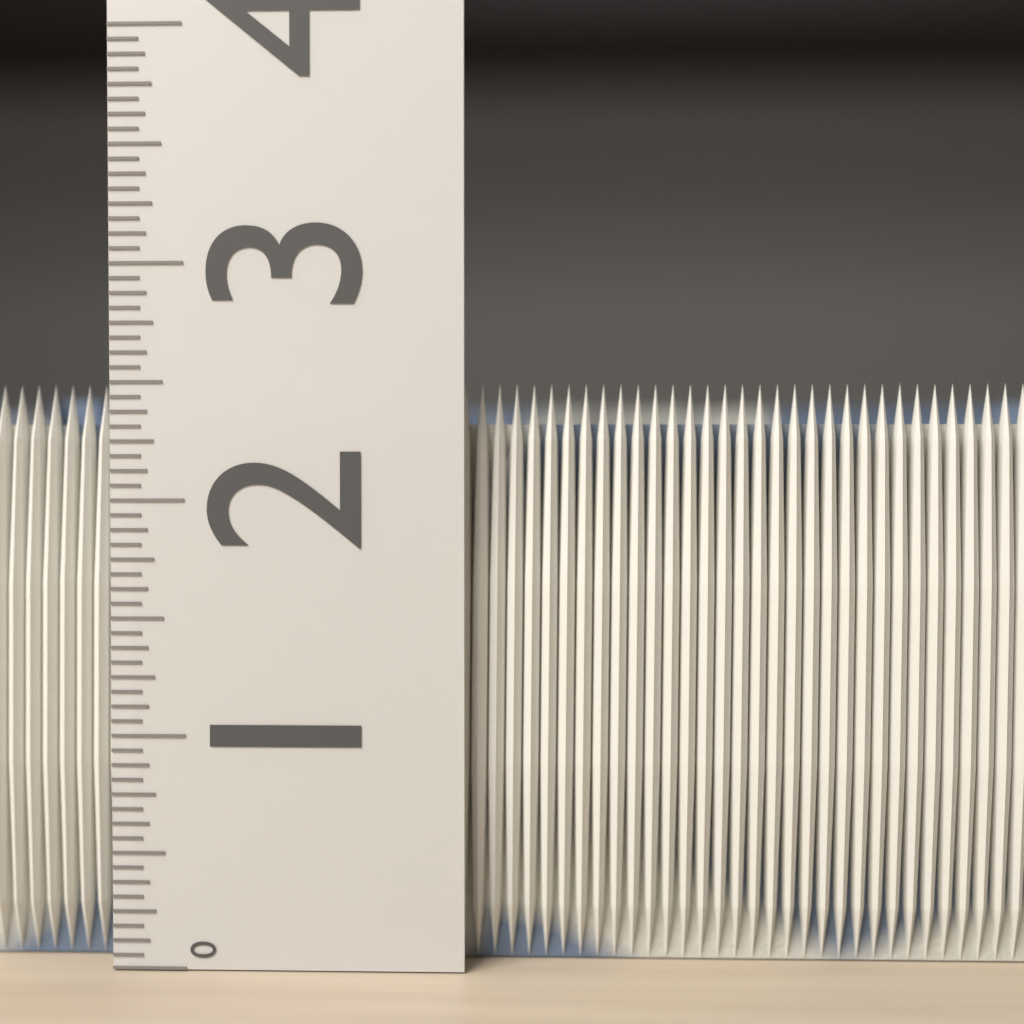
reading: 2.5000 (no unit)
